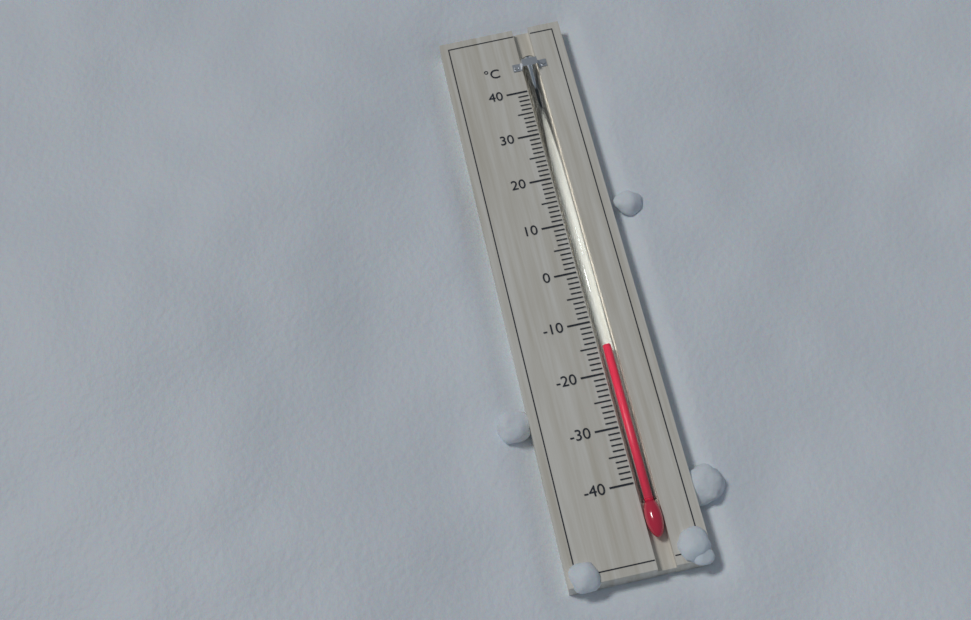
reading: -15 °C
